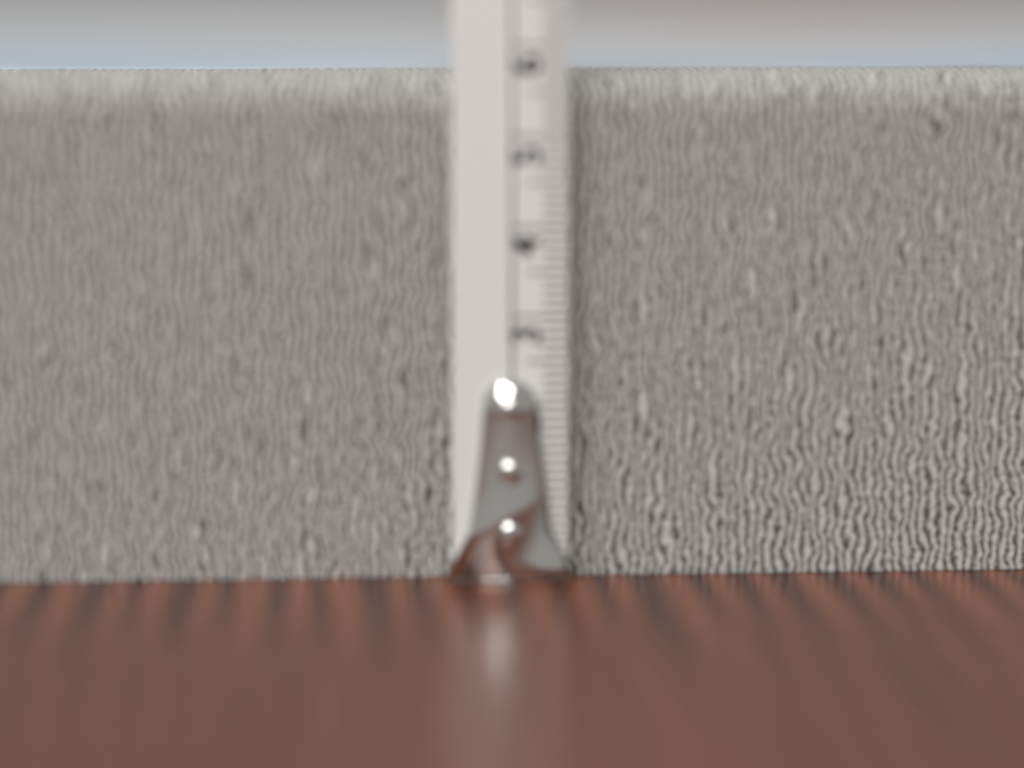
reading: 5.7 cm
